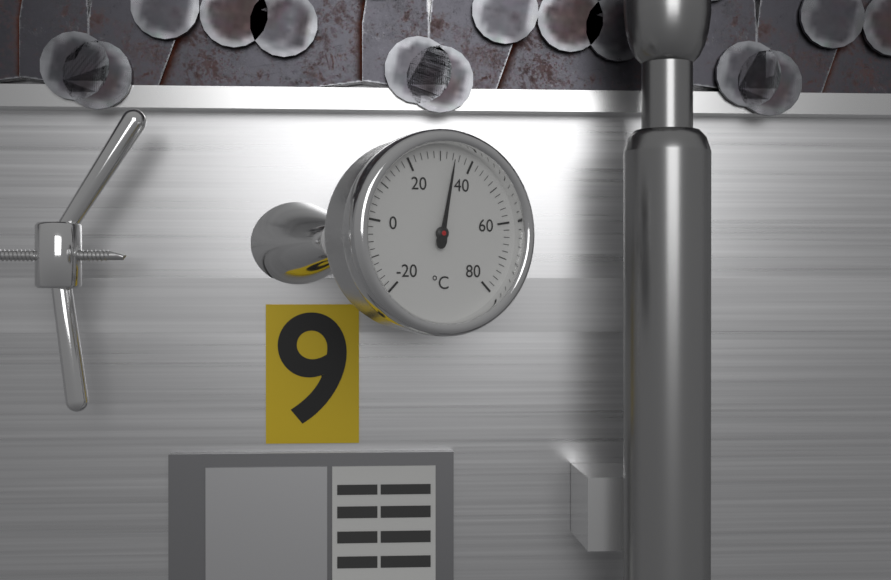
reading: 34 °C
